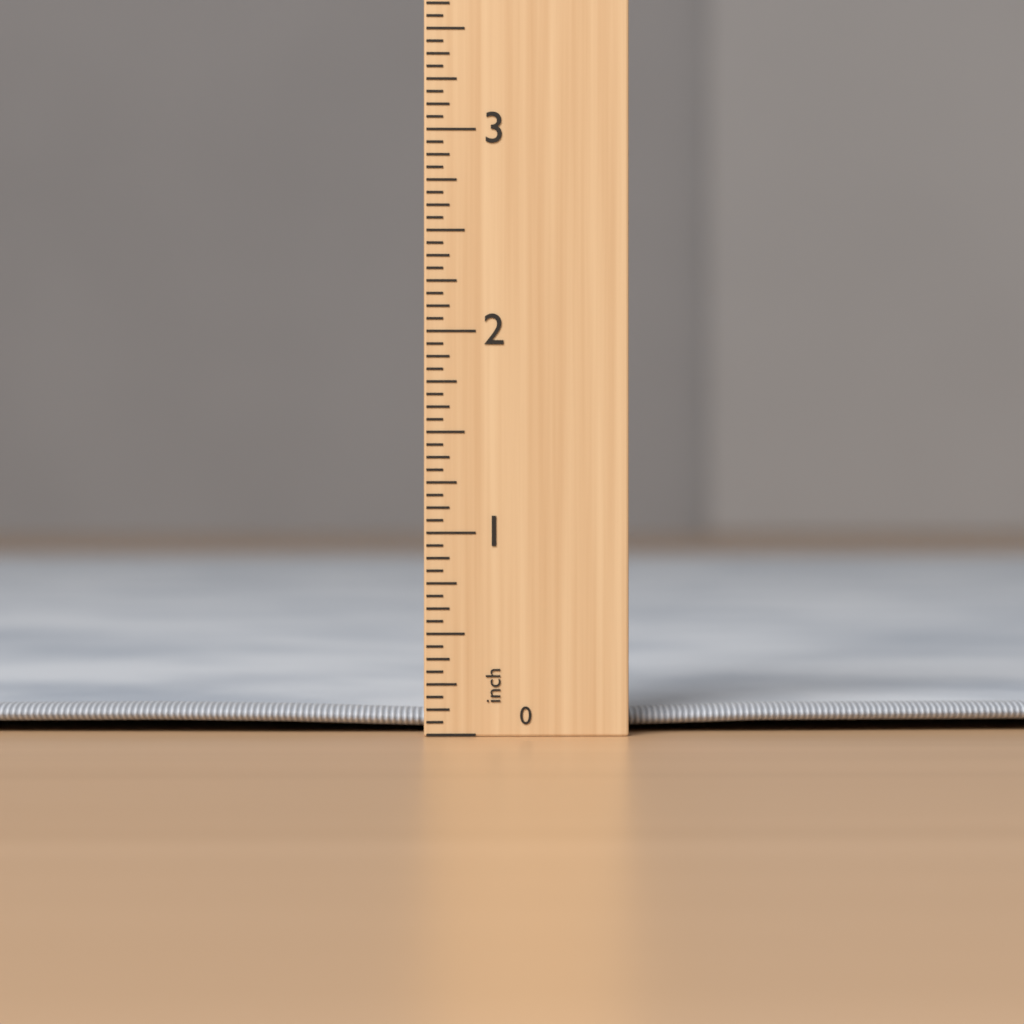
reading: 0.1875 inch
